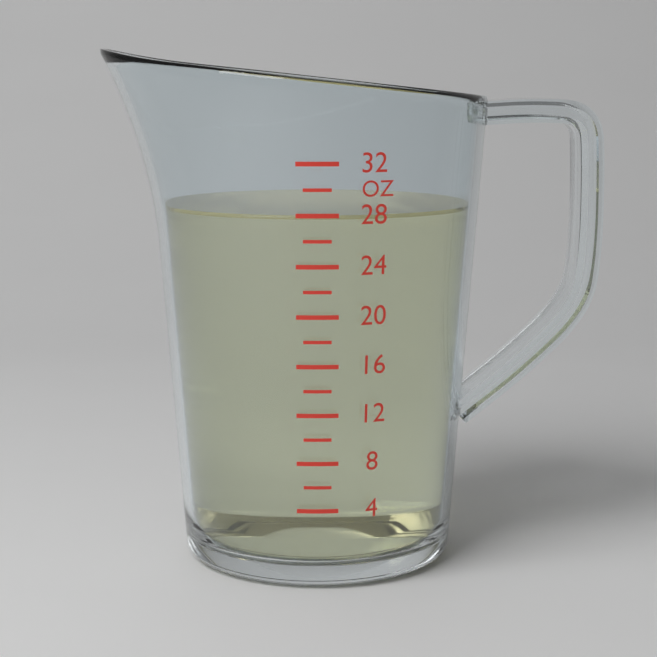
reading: 28 oz
